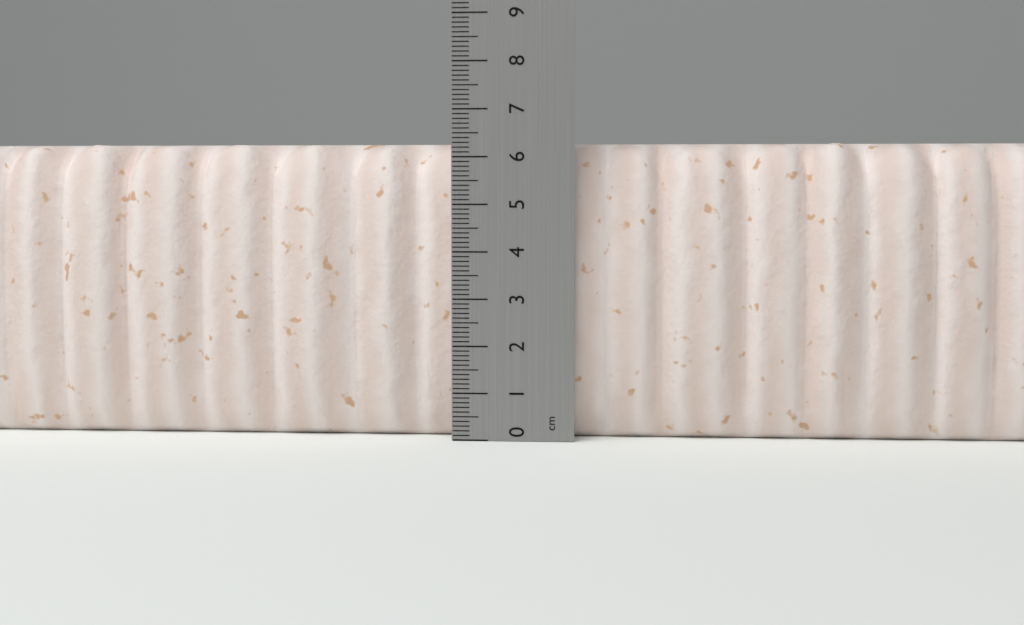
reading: 6.3 cm
